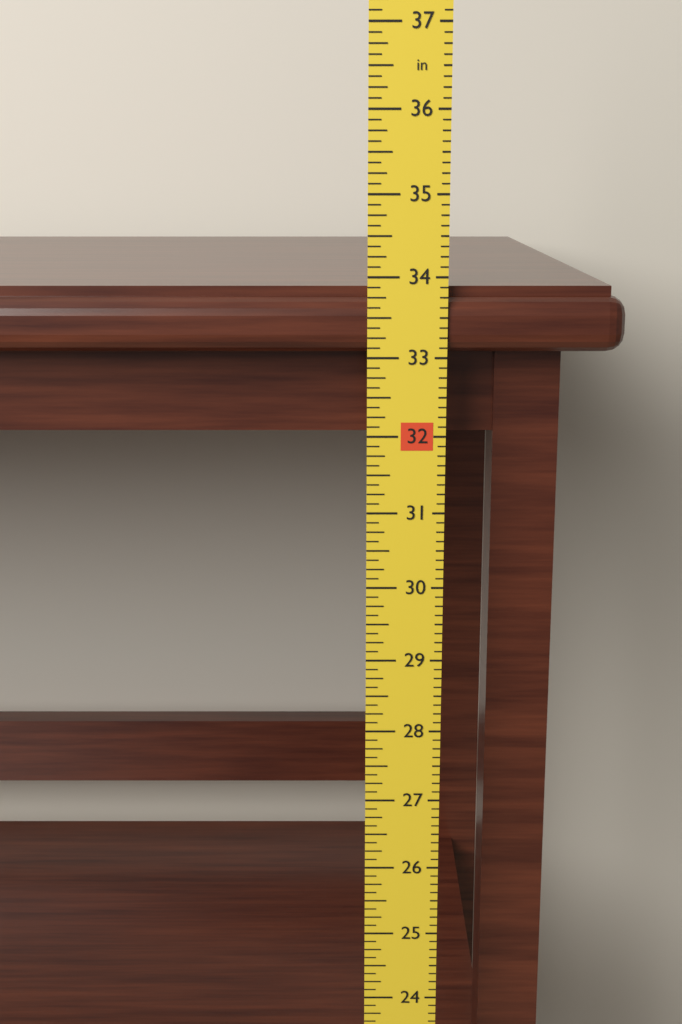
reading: 33.875 in
